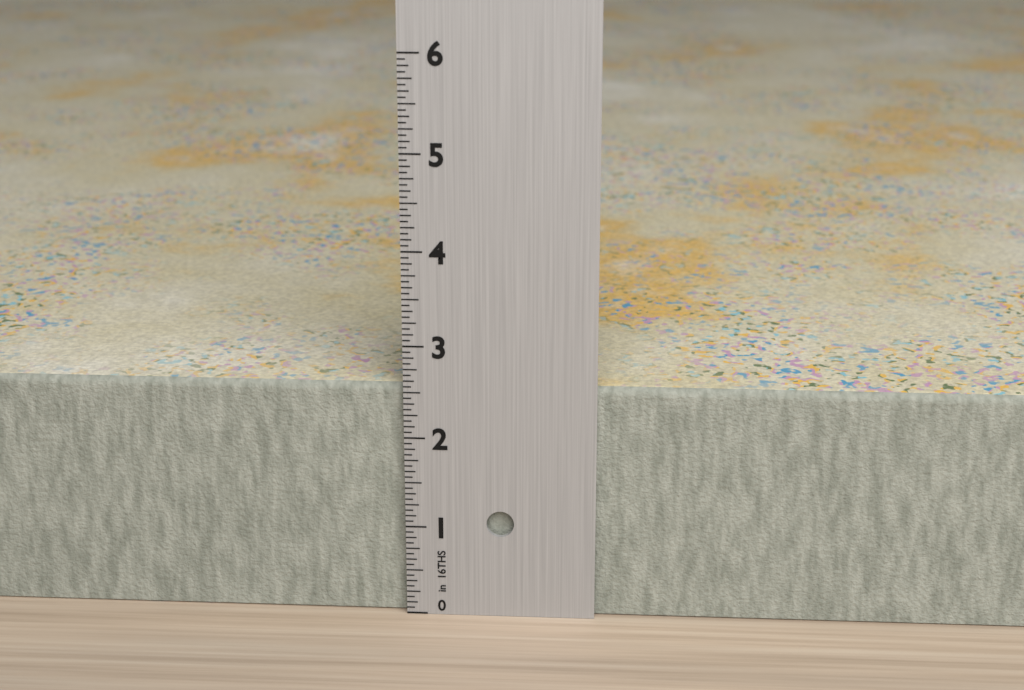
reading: 2.5625 in
